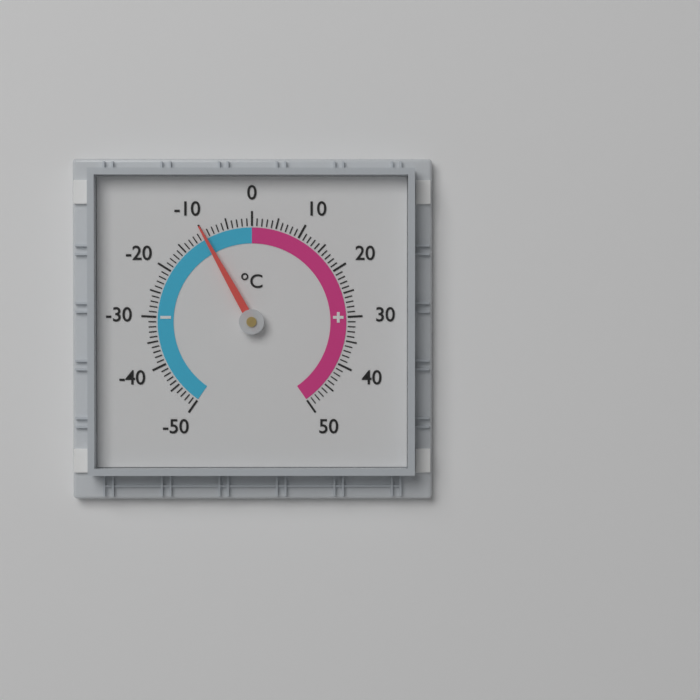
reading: -10 °C
